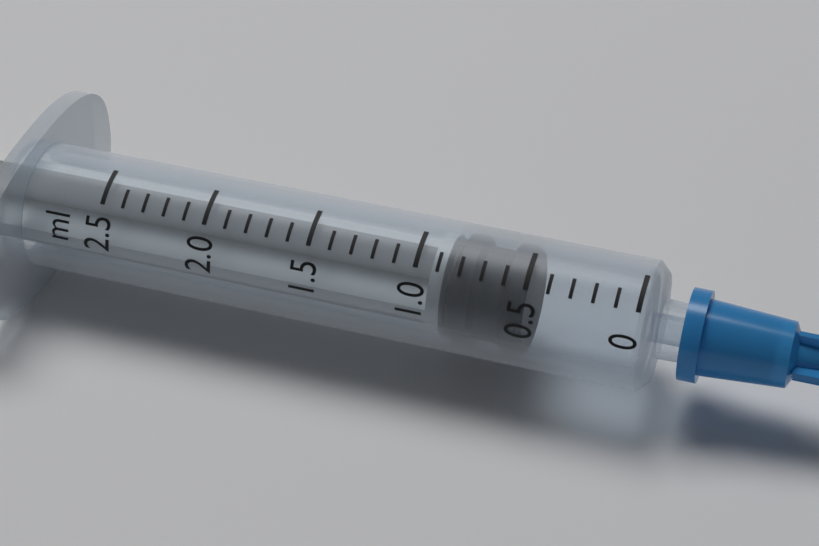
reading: 0.5 ml
